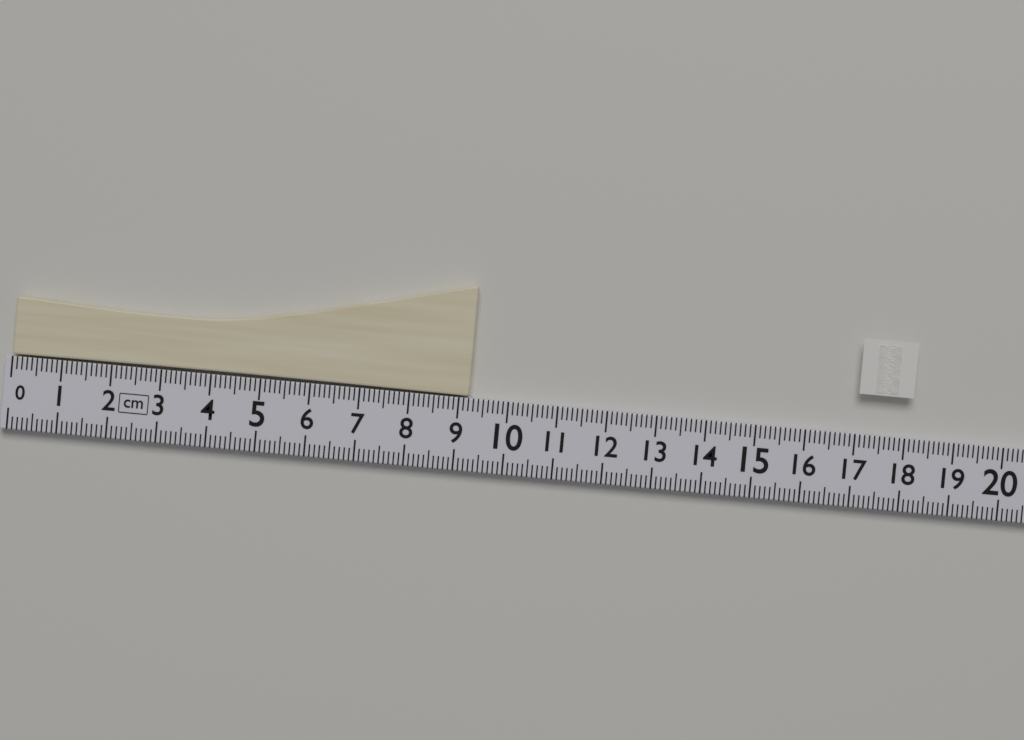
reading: 9.2 cm
